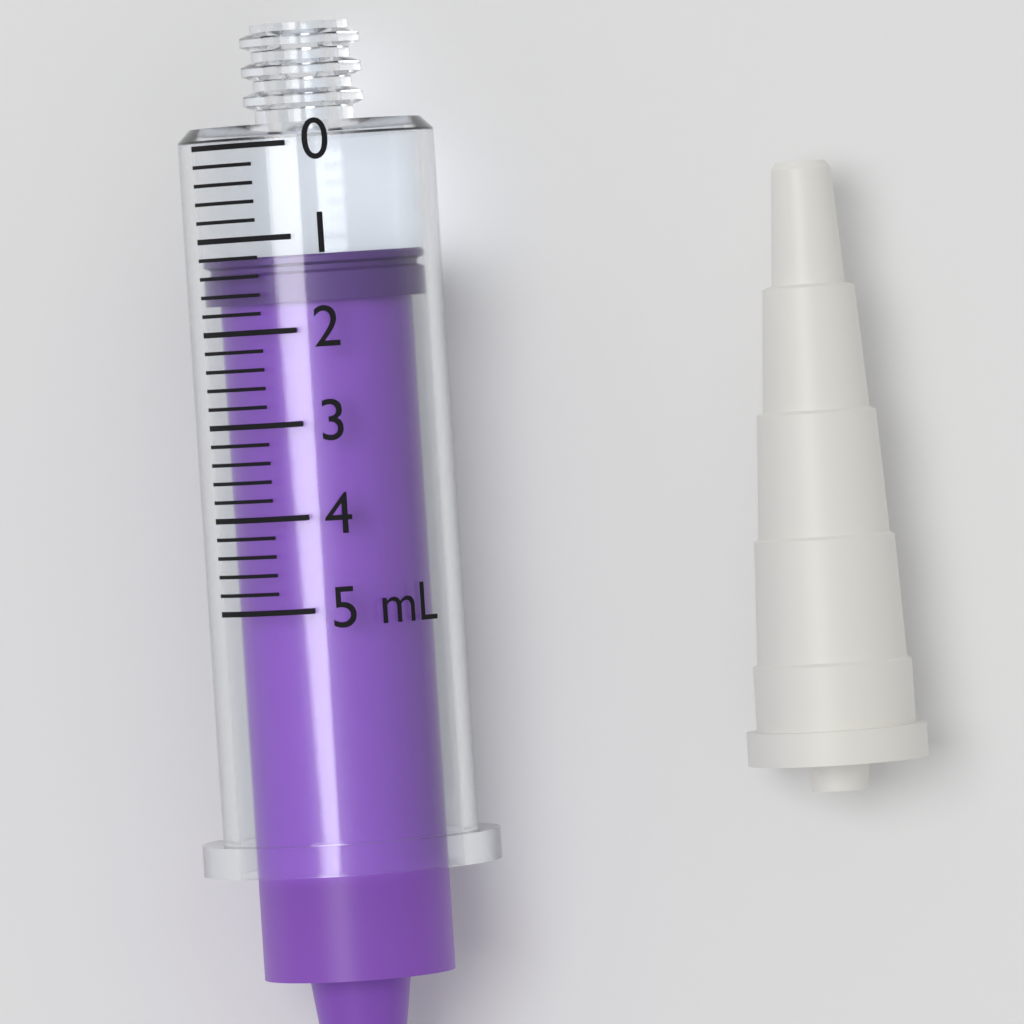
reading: 1.2 mL
